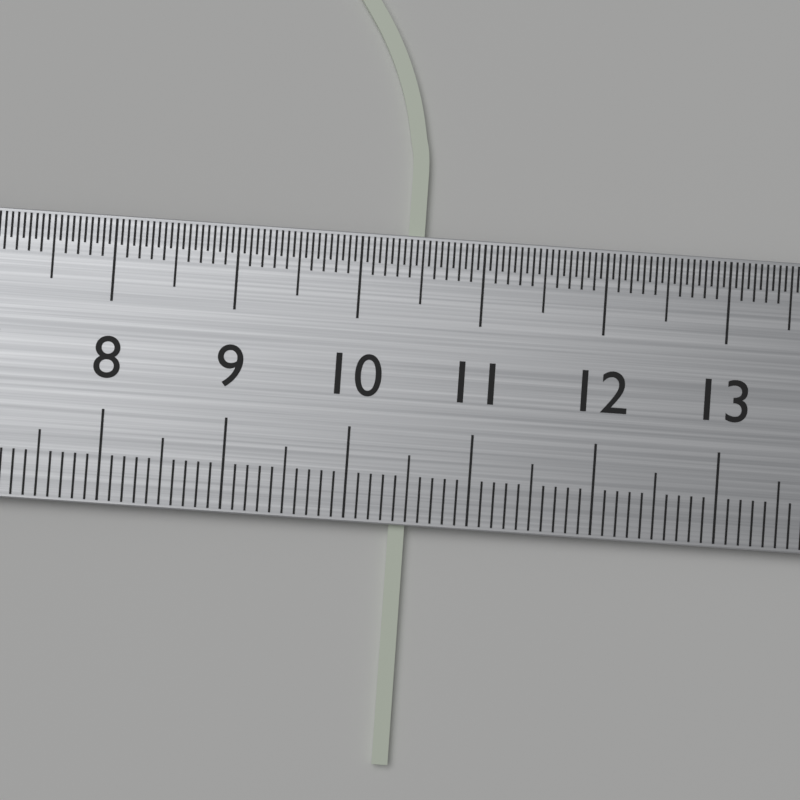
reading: 10.5 cm
